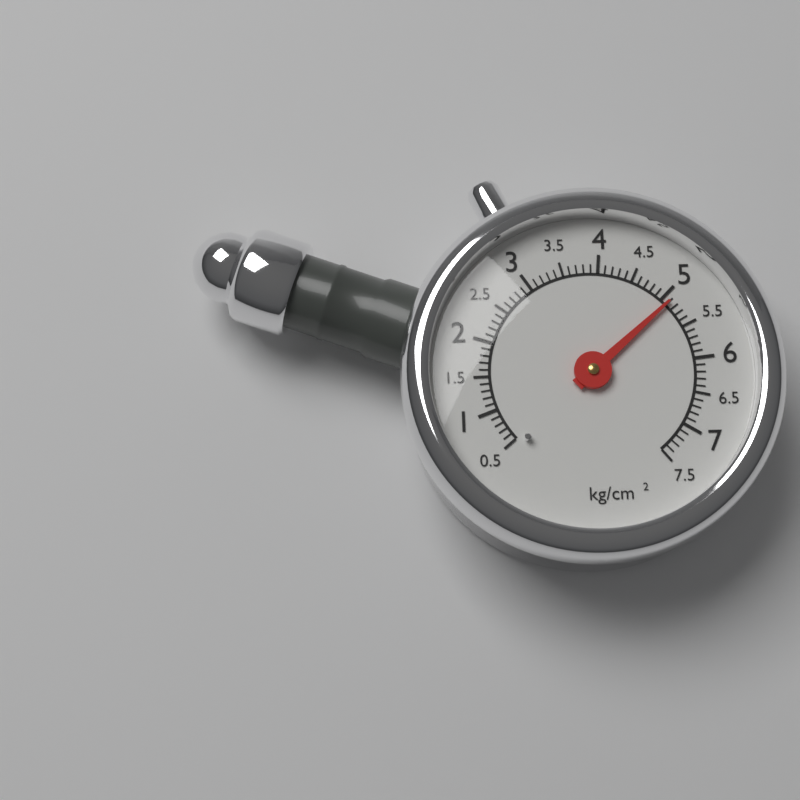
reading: 5.1 kg/cm²
